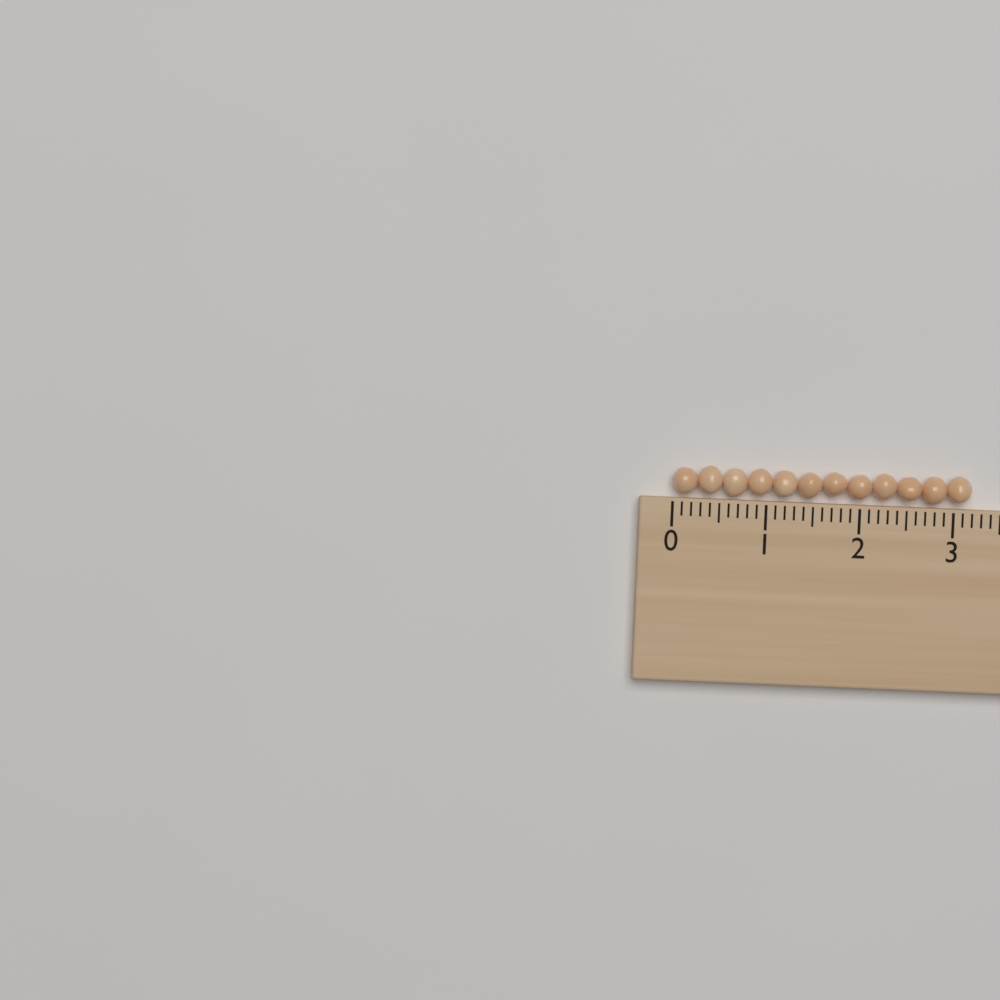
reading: 3.2 (no unit)
